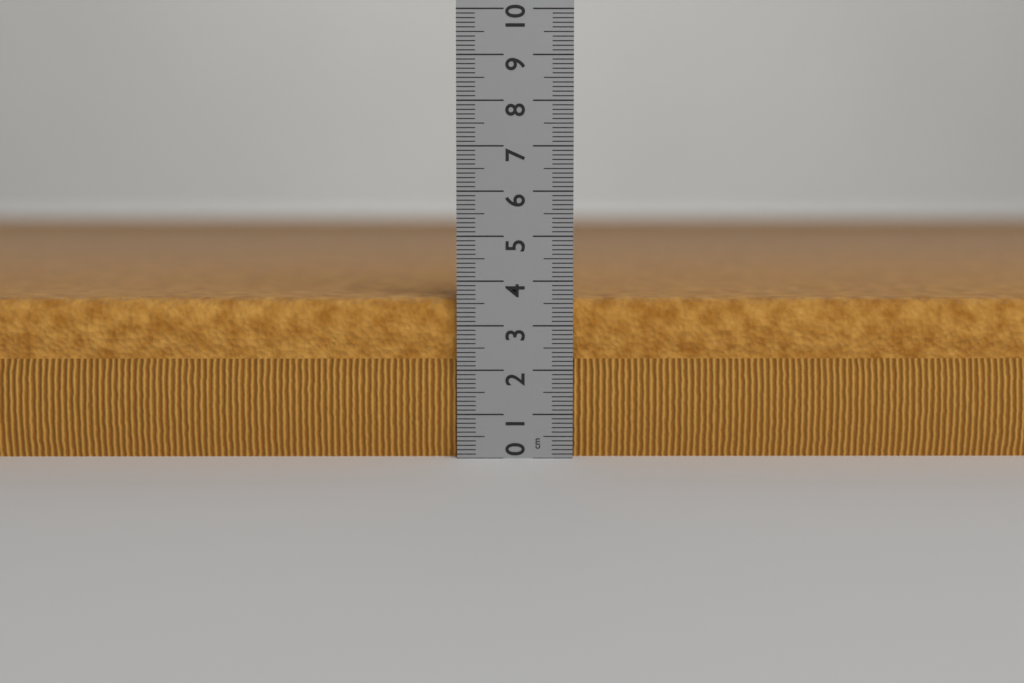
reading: 3.6 cm
